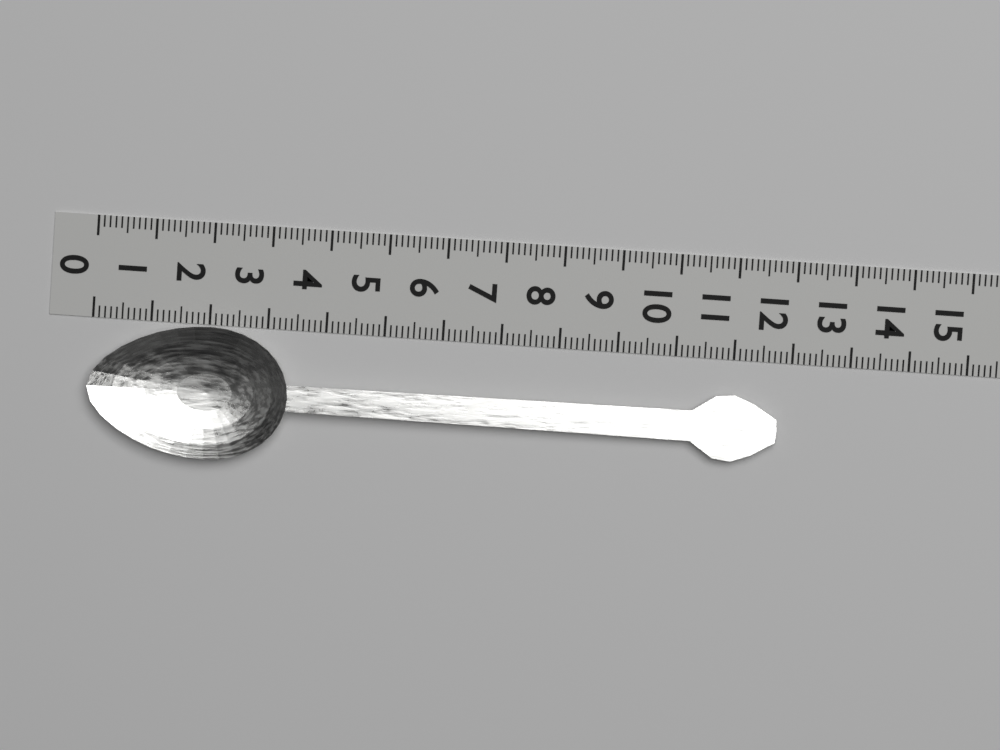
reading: 11.8 (no unit)
